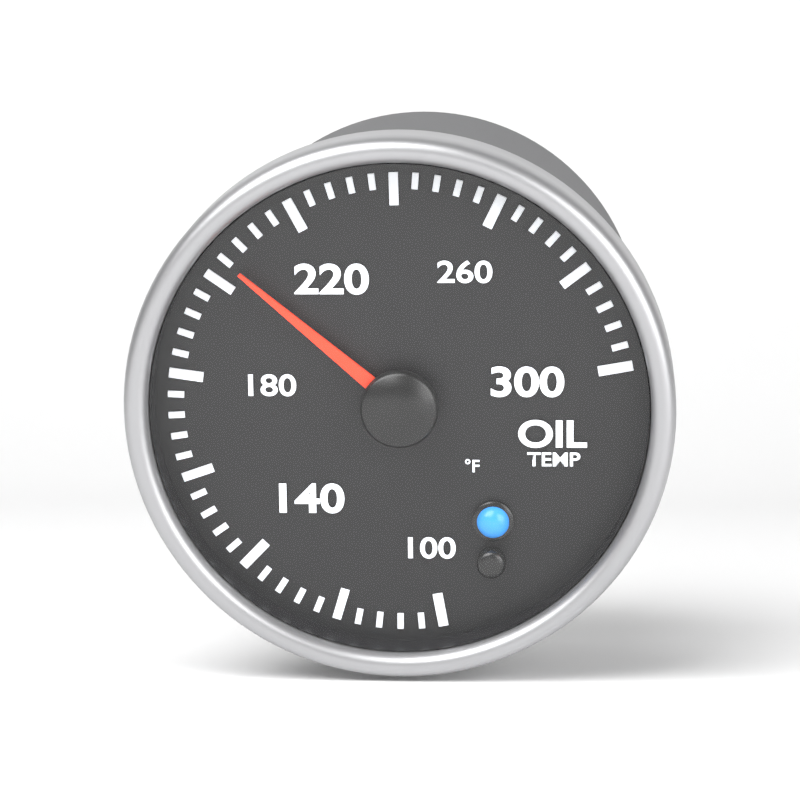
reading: 204 °F
